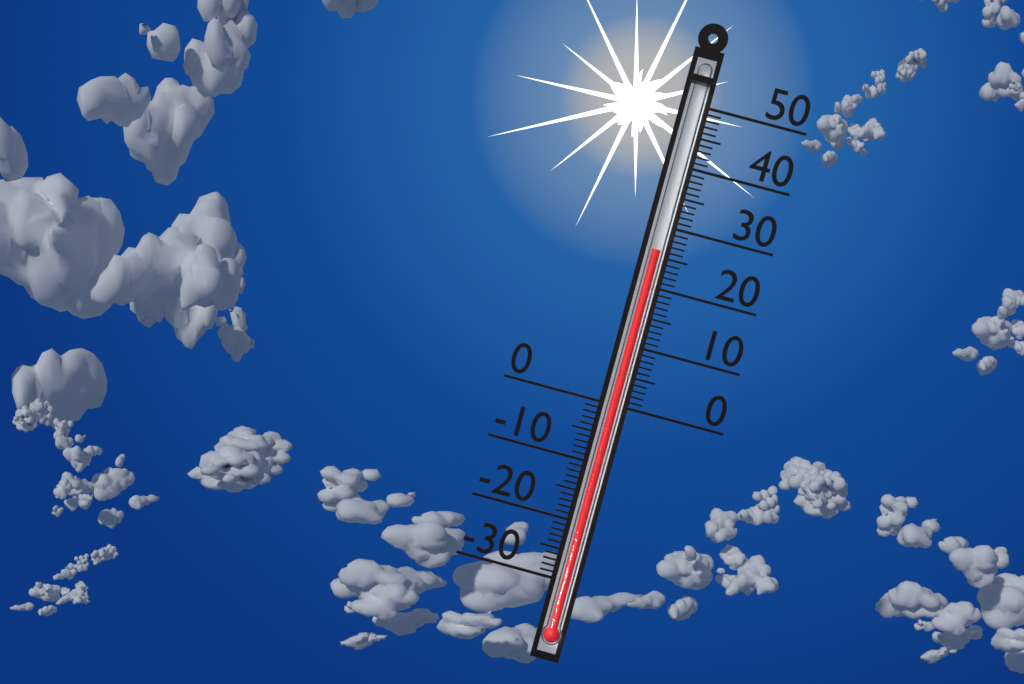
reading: 26 (no unit)
